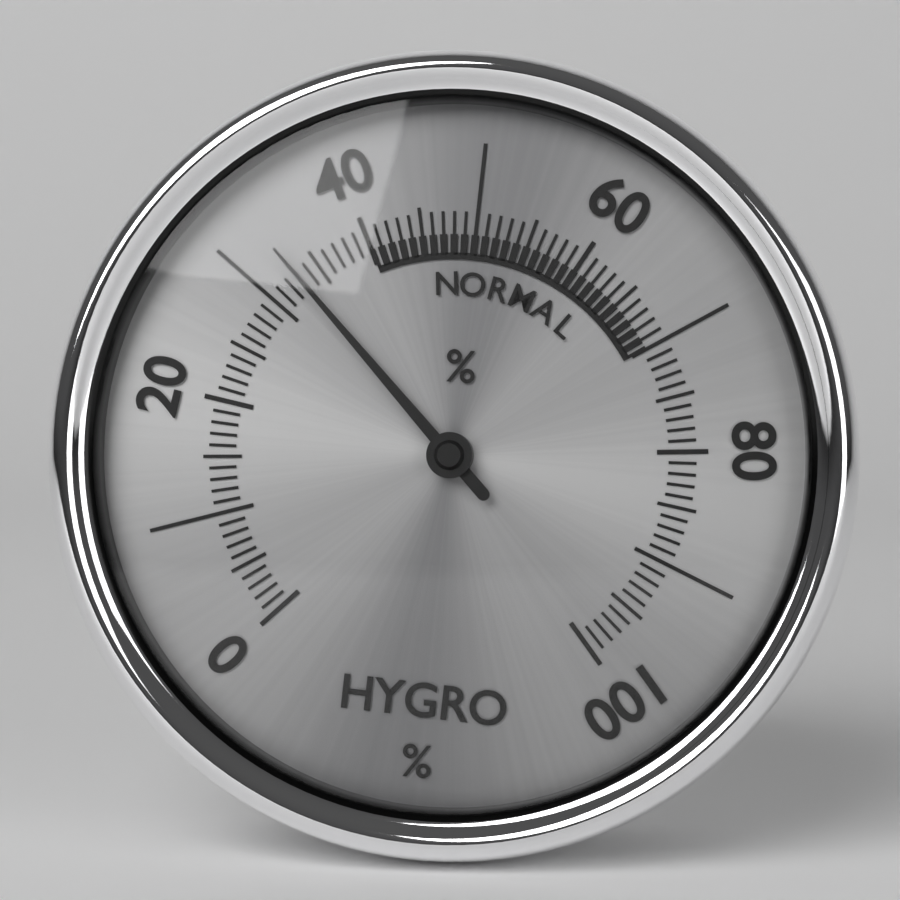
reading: 33 %
